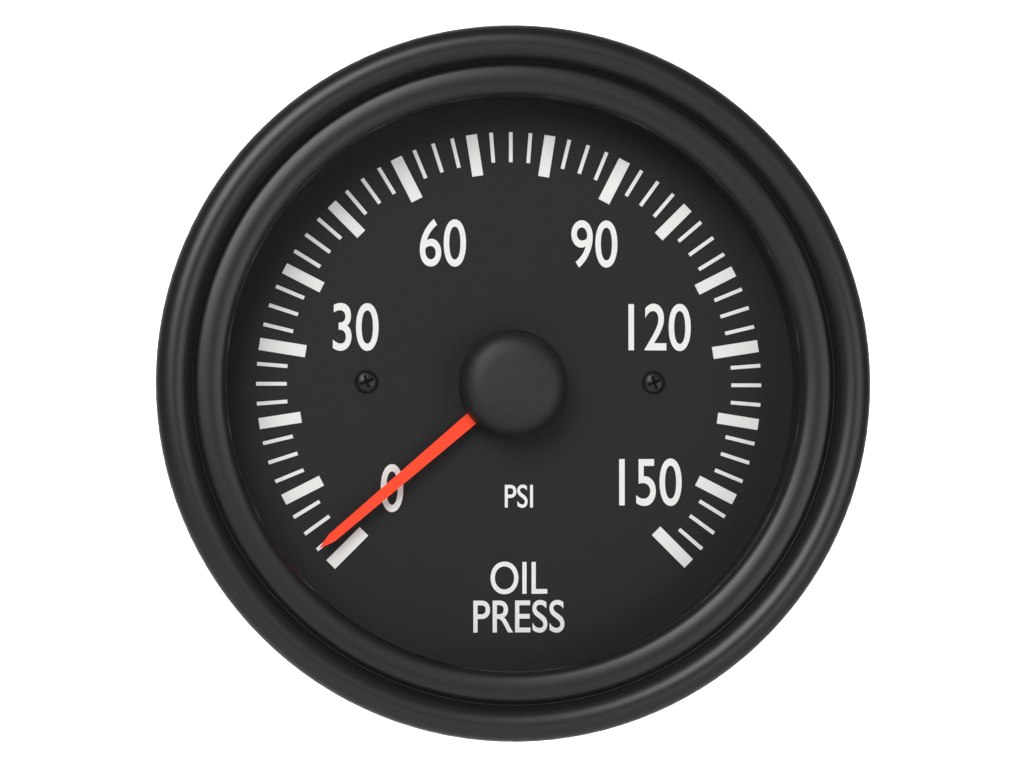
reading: 2.5 psi
